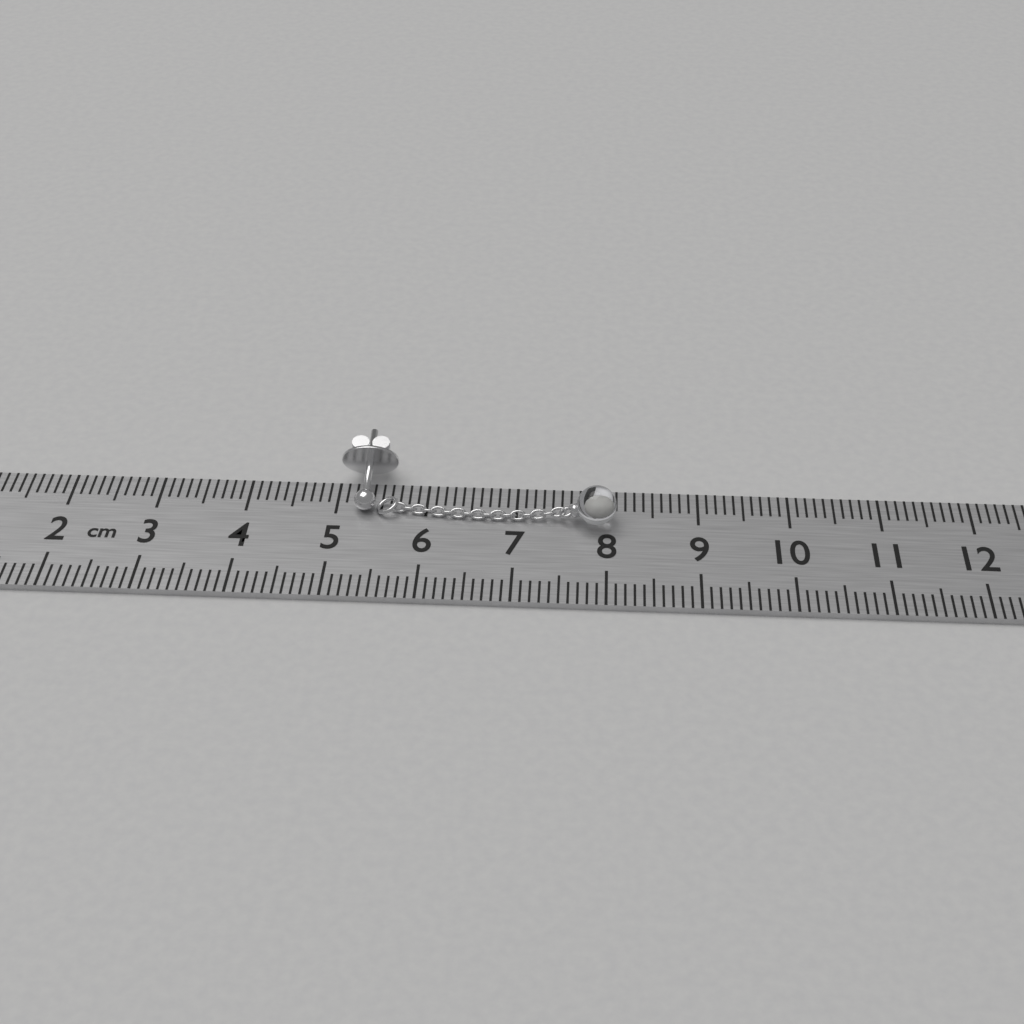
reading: 8.1 cm
